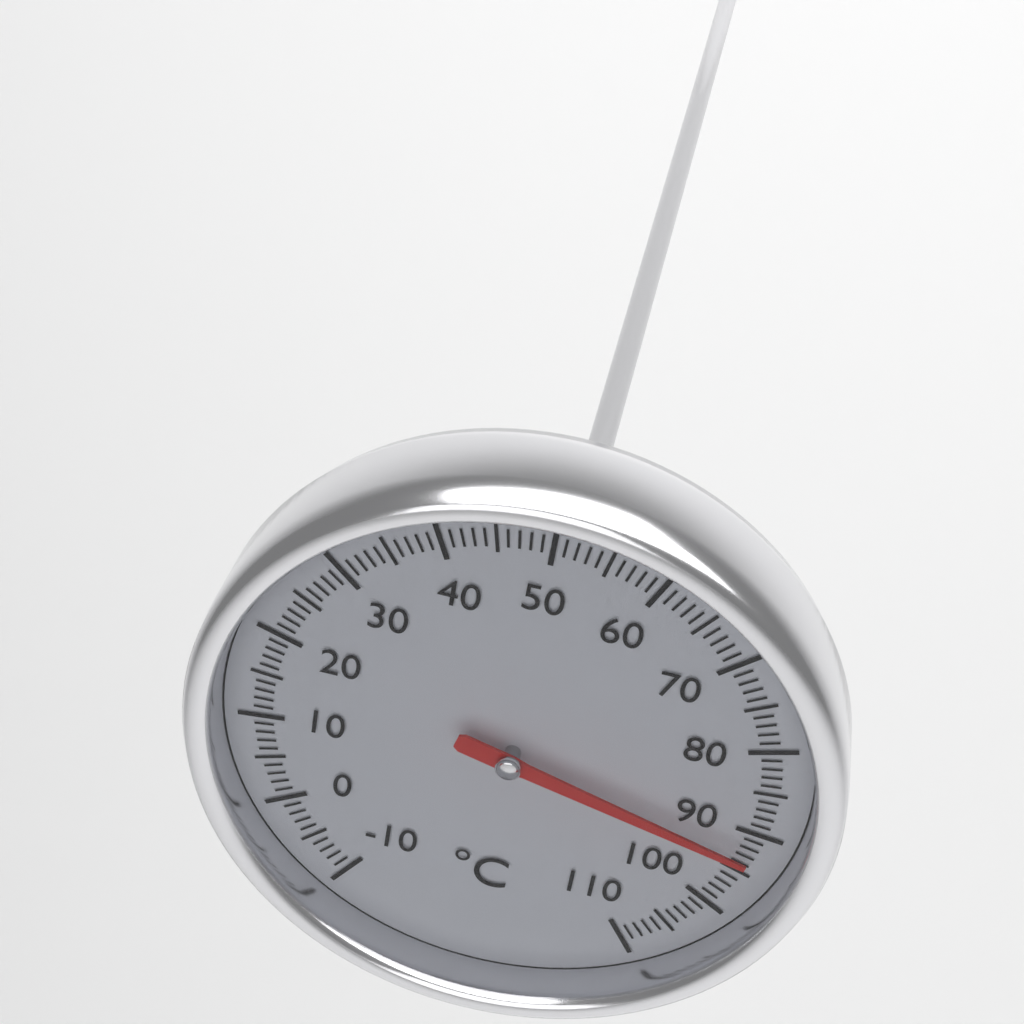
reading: 93 °C
